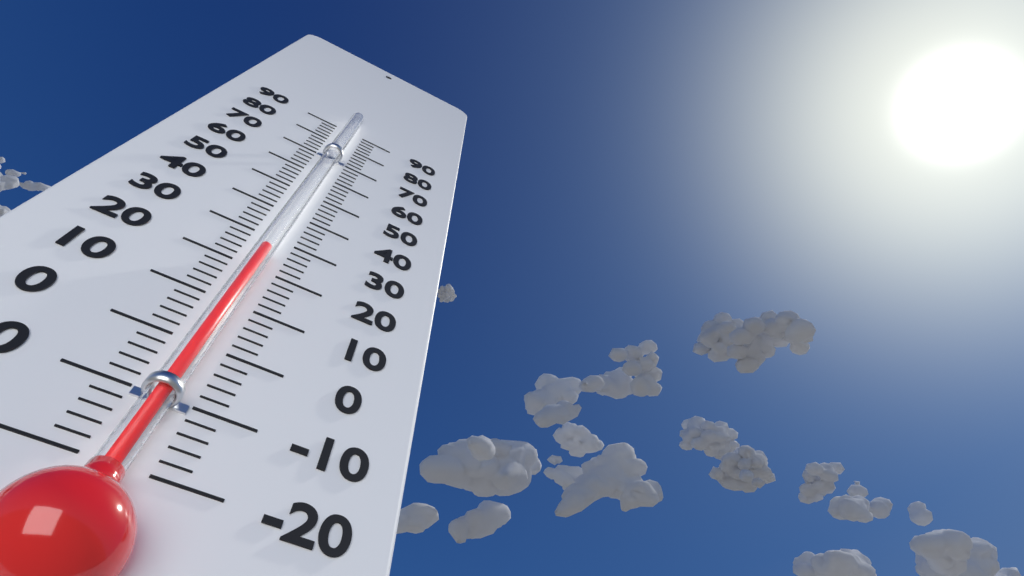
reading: 24 (no unit)
